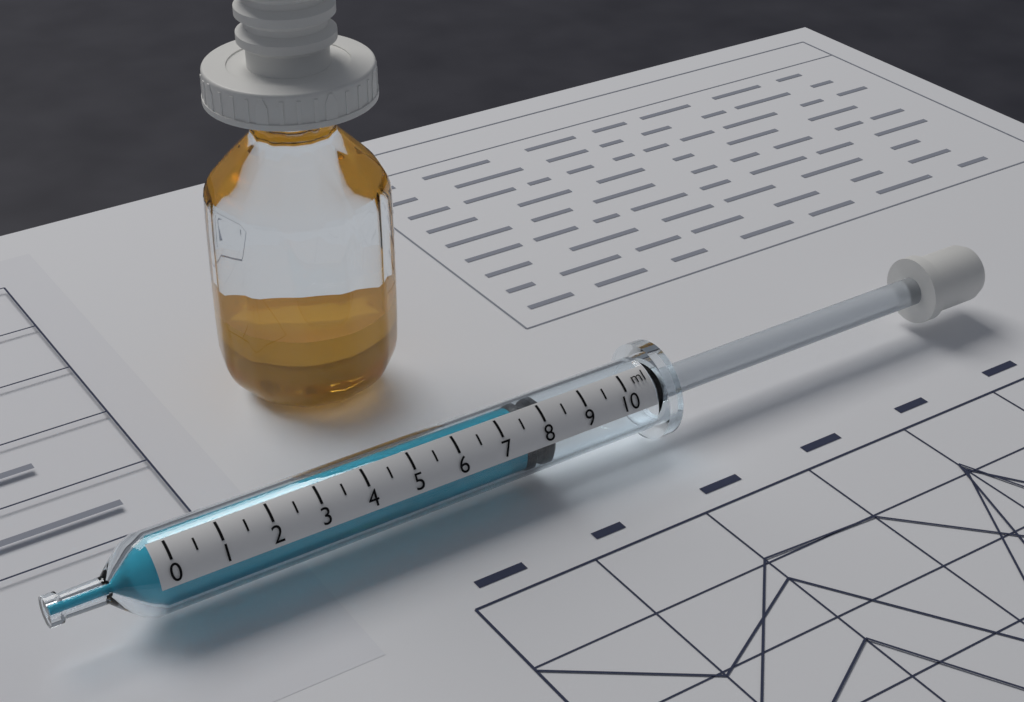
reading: 7.5 ml
